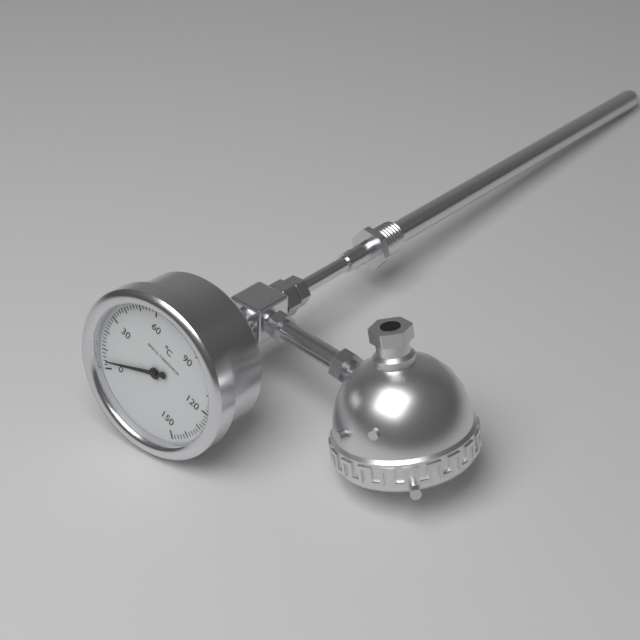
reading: 4 °C
